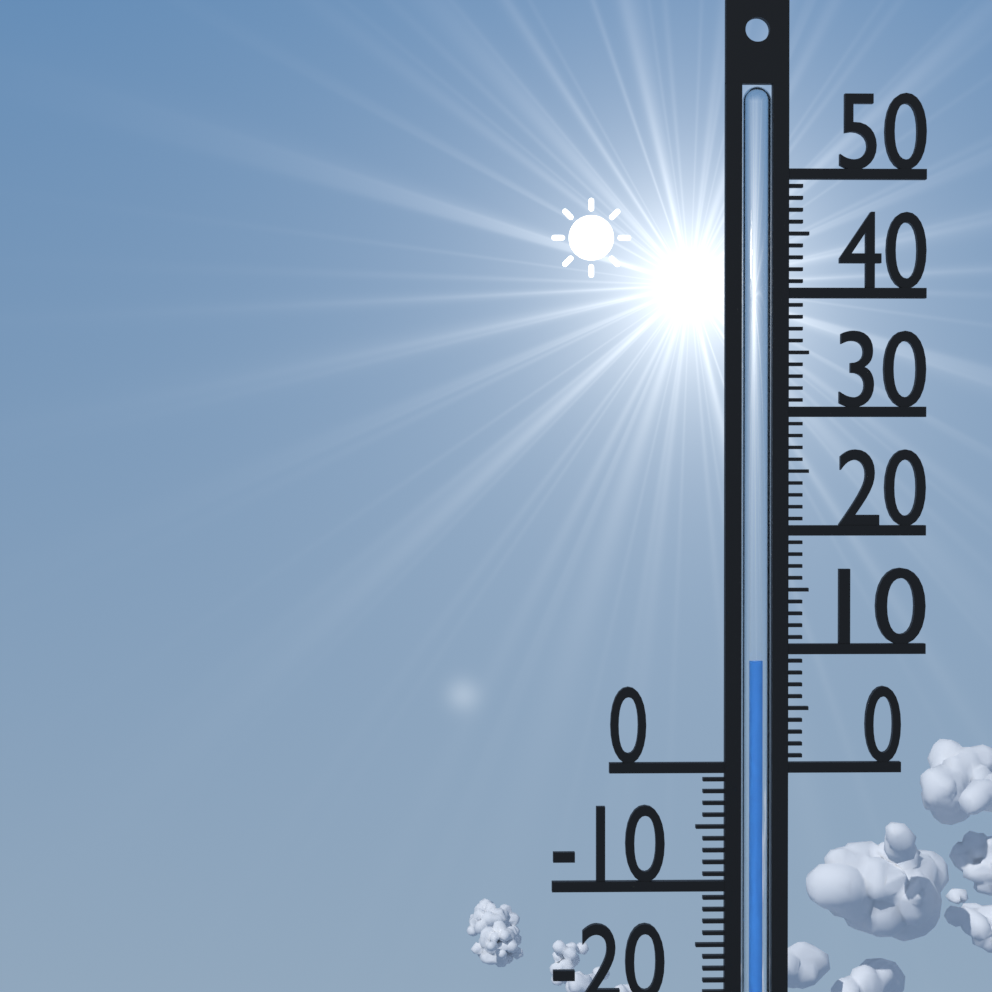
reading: 9 °C
